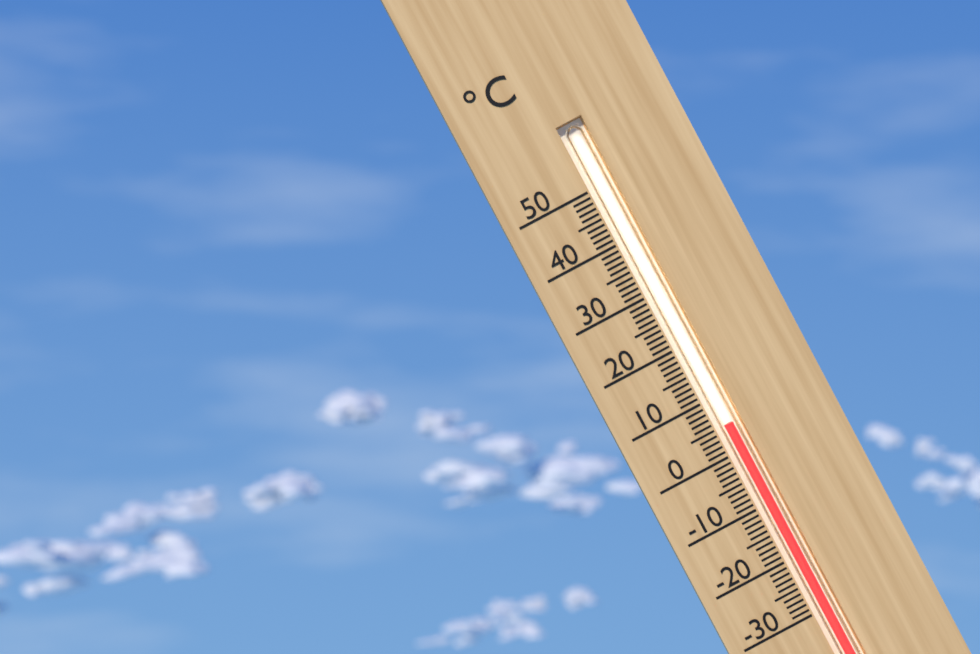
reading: 5 °C
